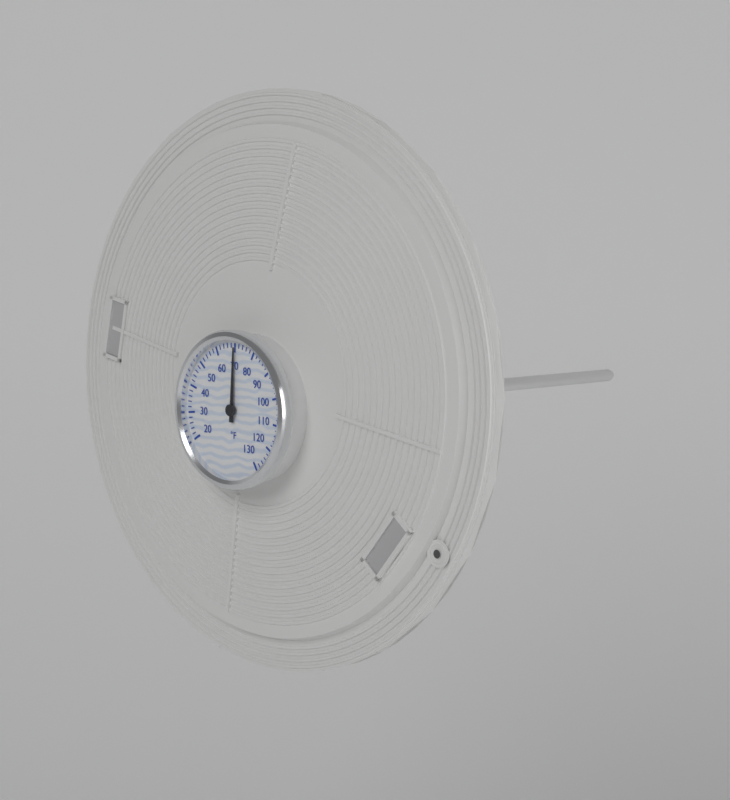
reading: 70 °F
